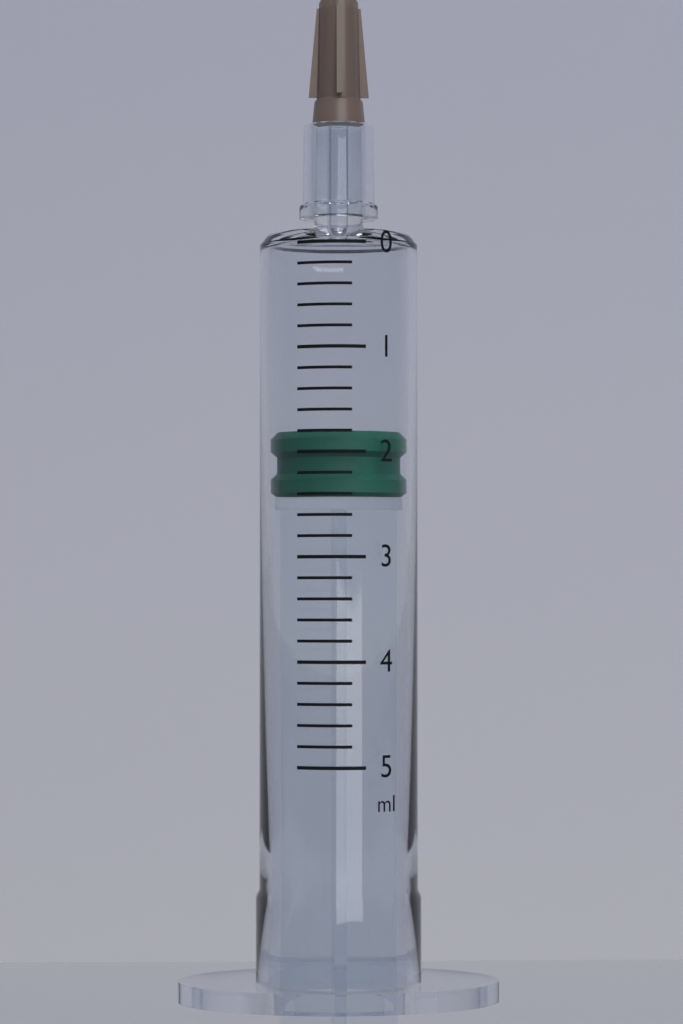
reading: 1.8 ml
